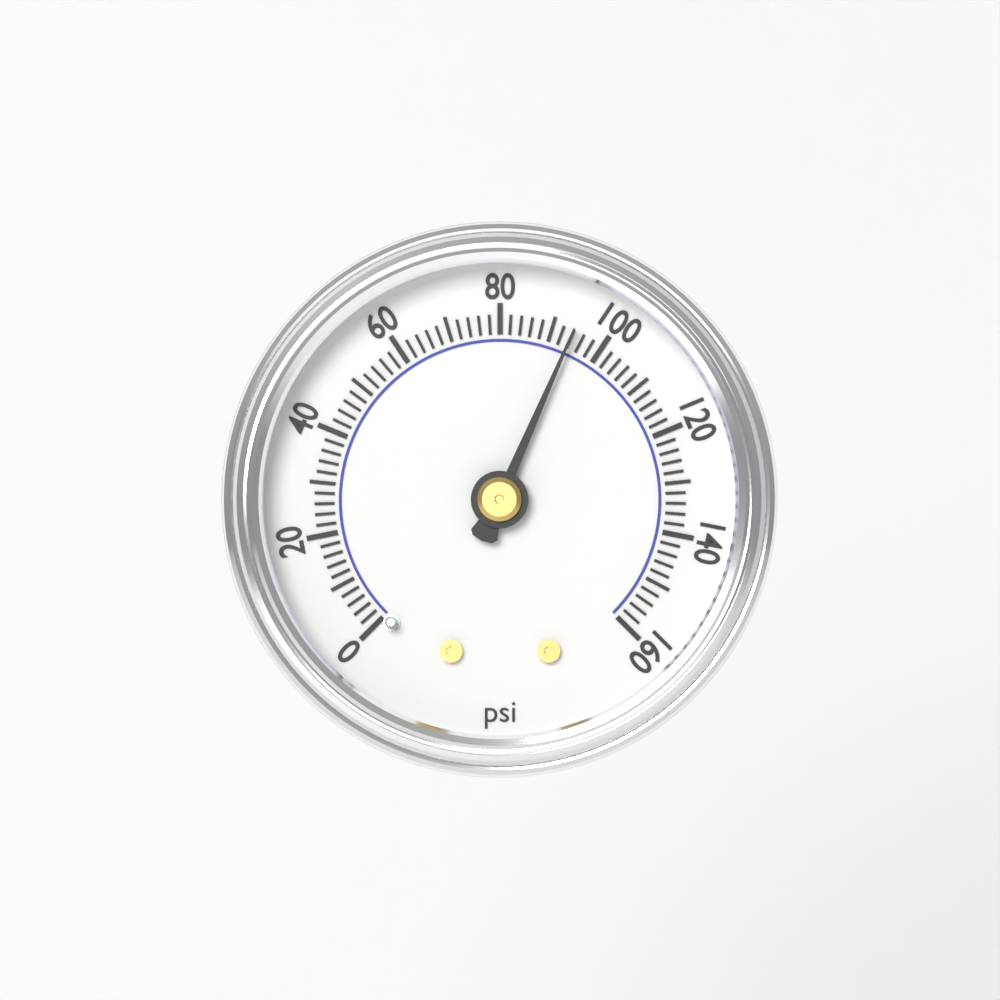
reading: 94 psi
